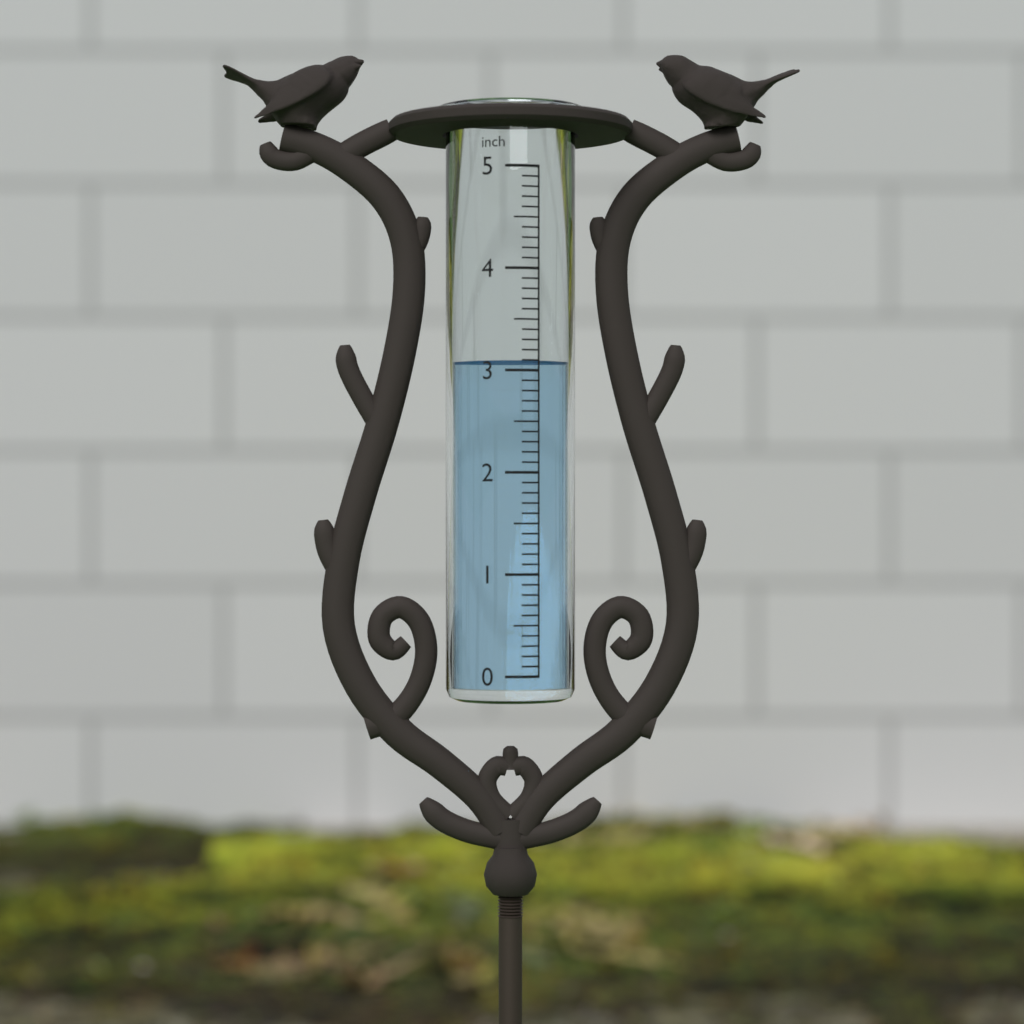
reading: 3.1 inch
